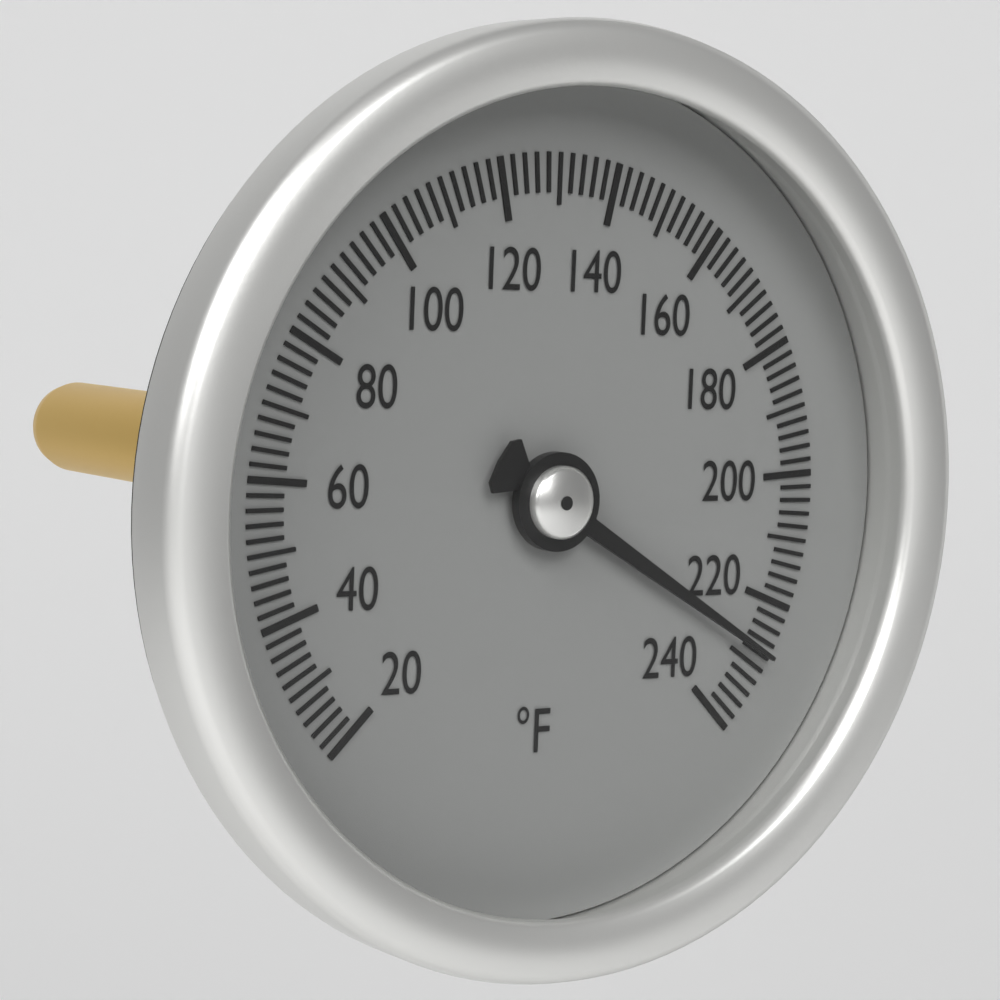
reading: 228 °F
